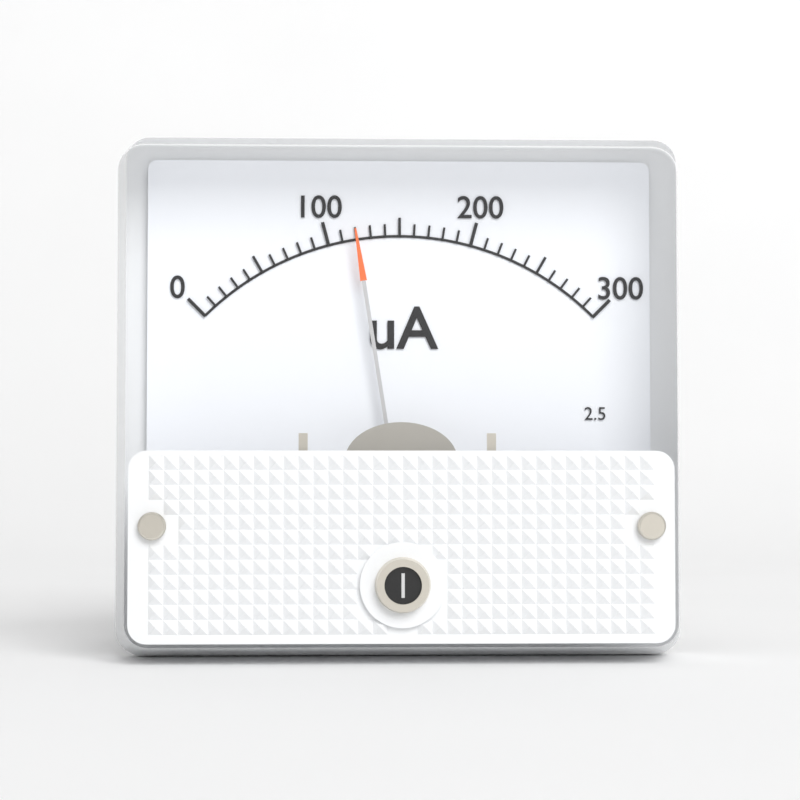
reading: 120 uA
